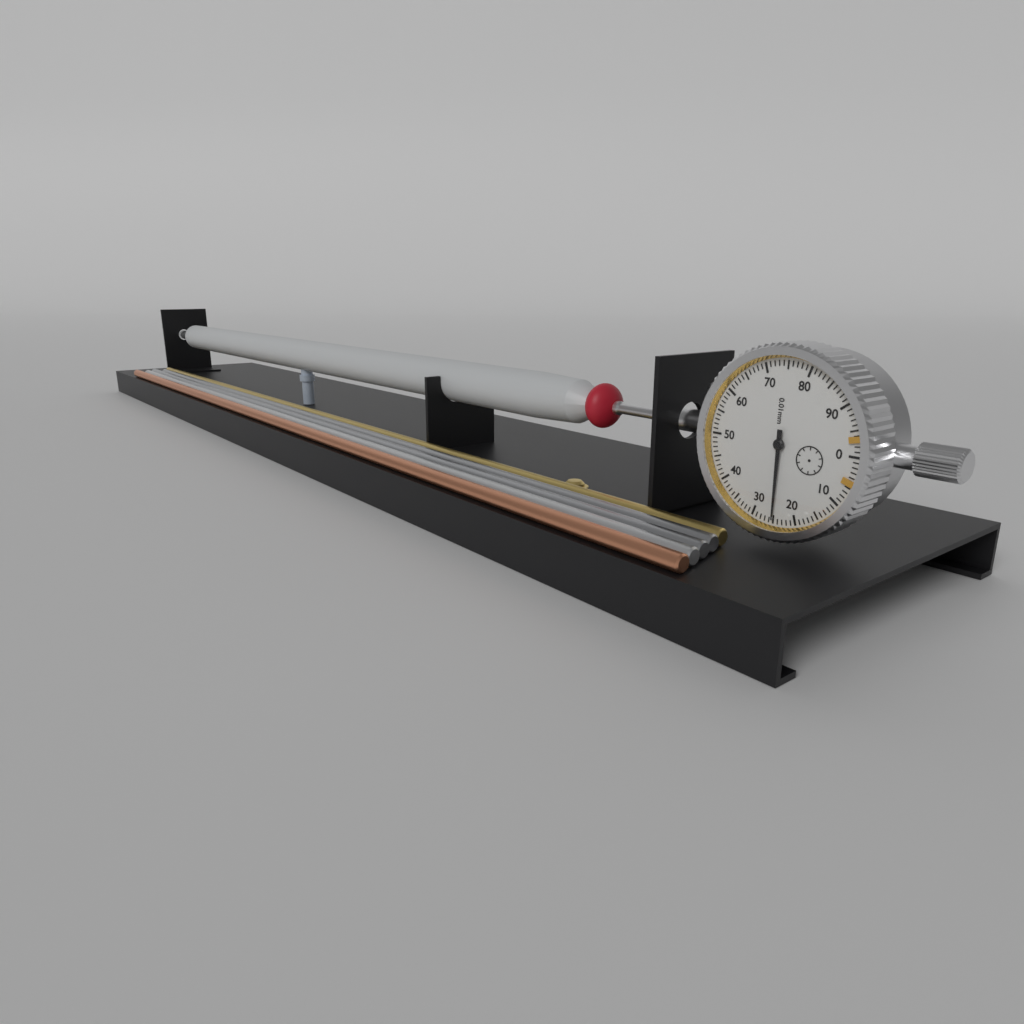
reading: 0.25 mm
